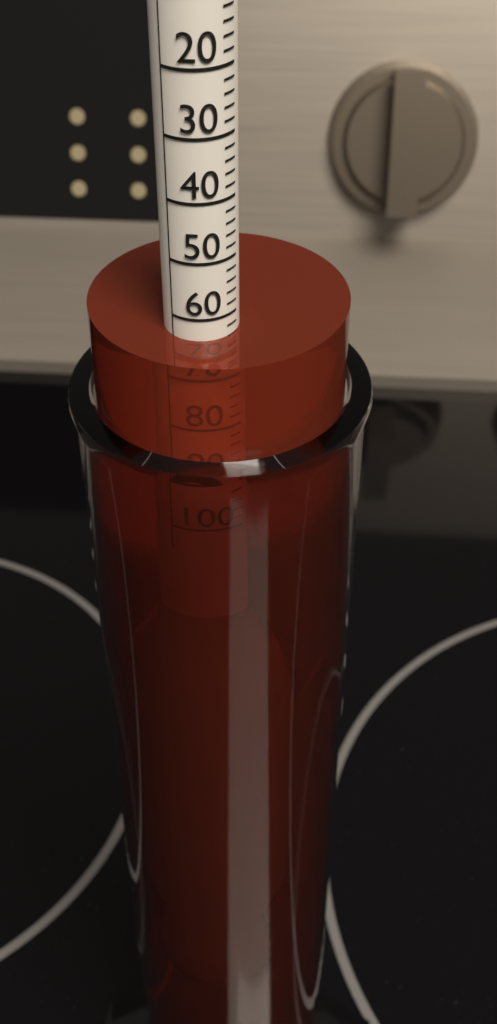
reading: 64 (no unit)
